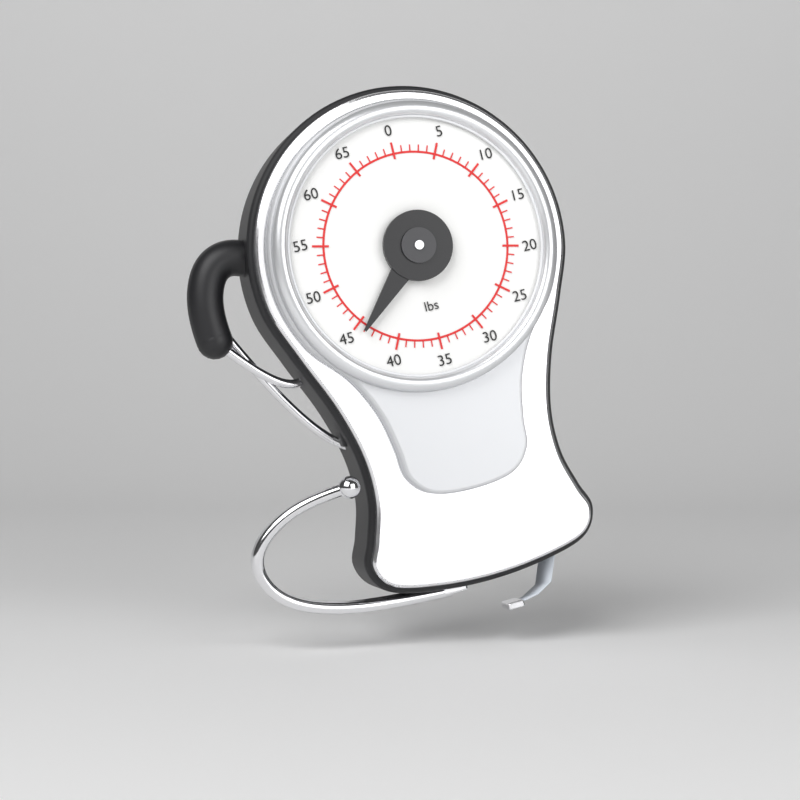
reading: 44 lbs
